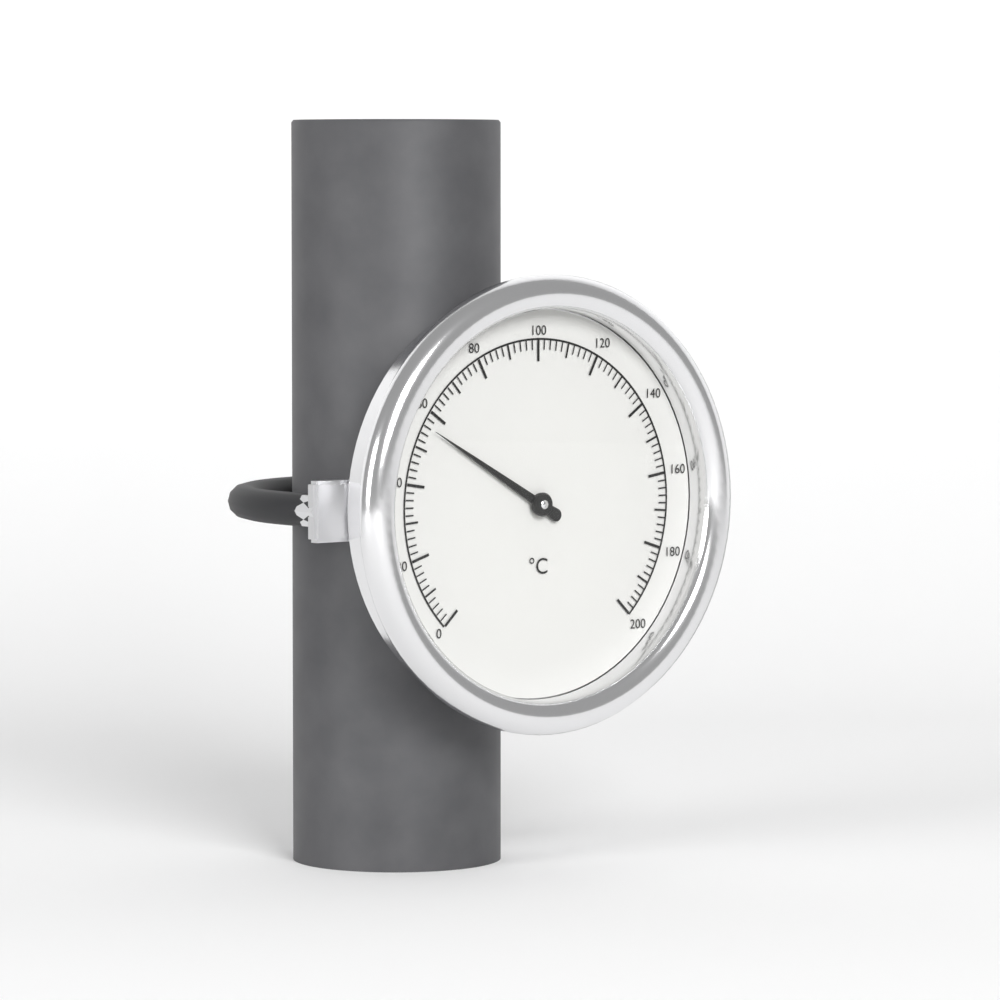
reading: 56 °C
